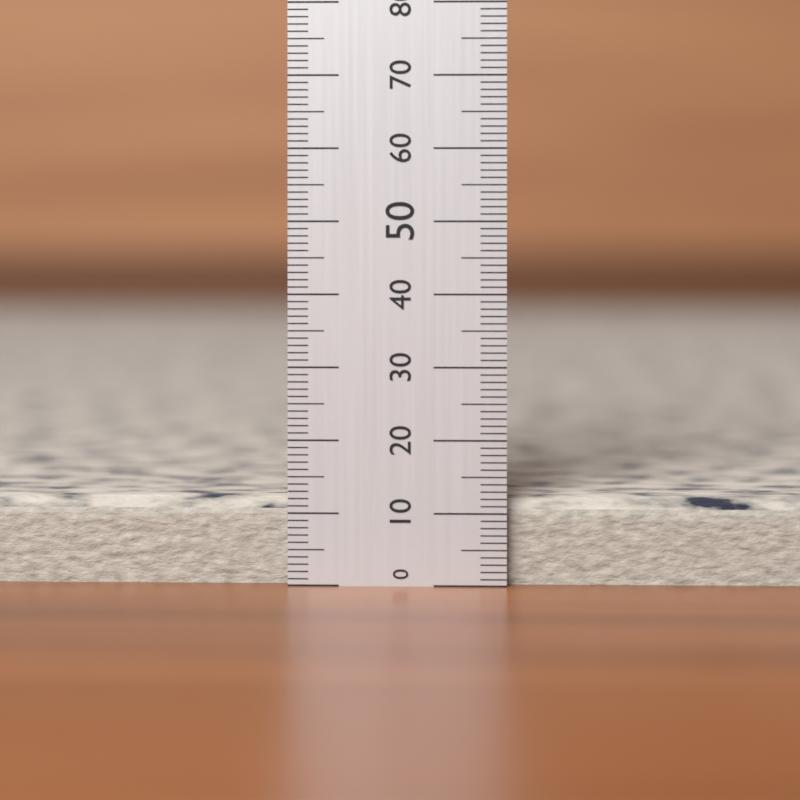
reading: 12 (no unit)
